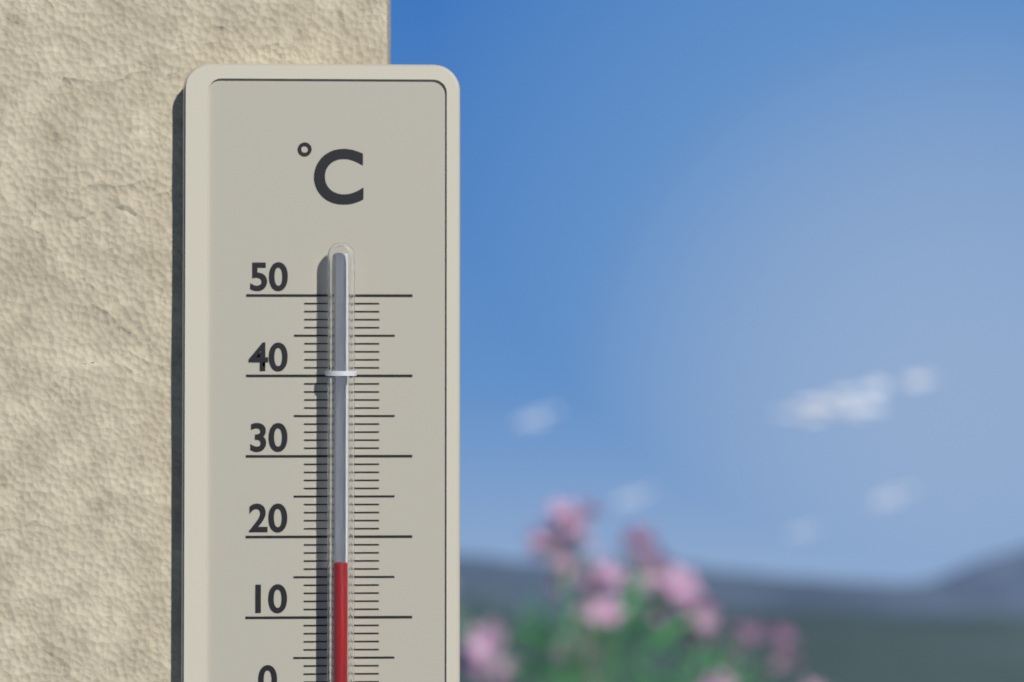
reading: 17 °C
